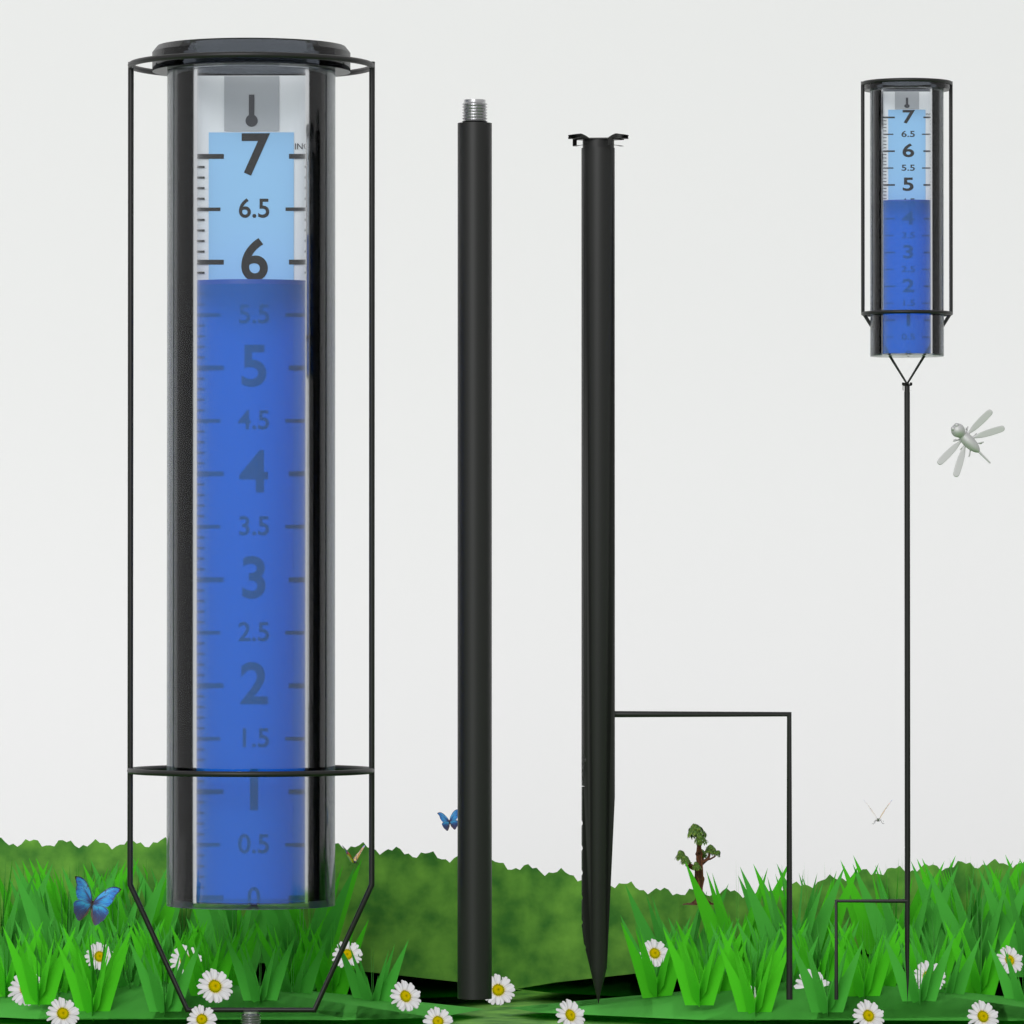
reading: 5.8 in
